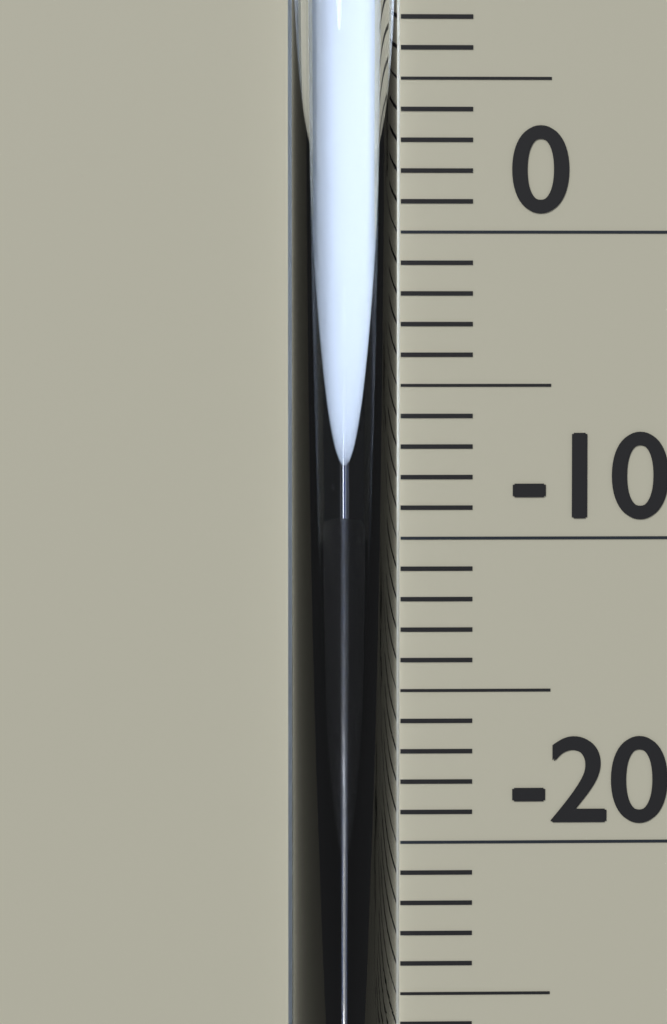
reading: -9 °C
